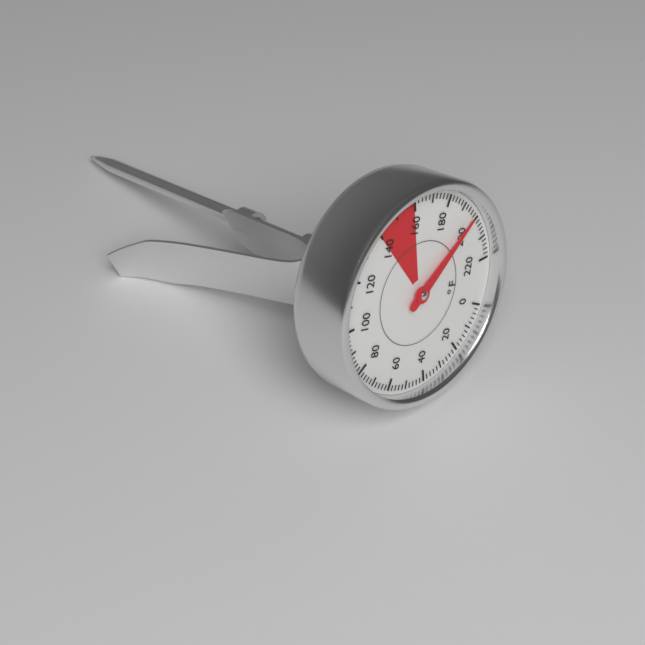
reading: 198 °F
